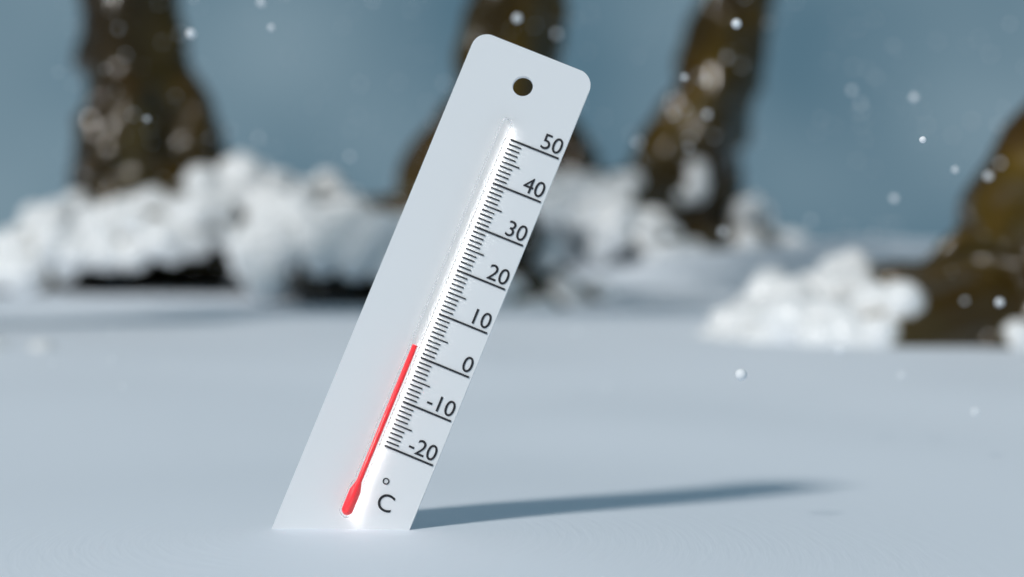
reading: 2 °C
